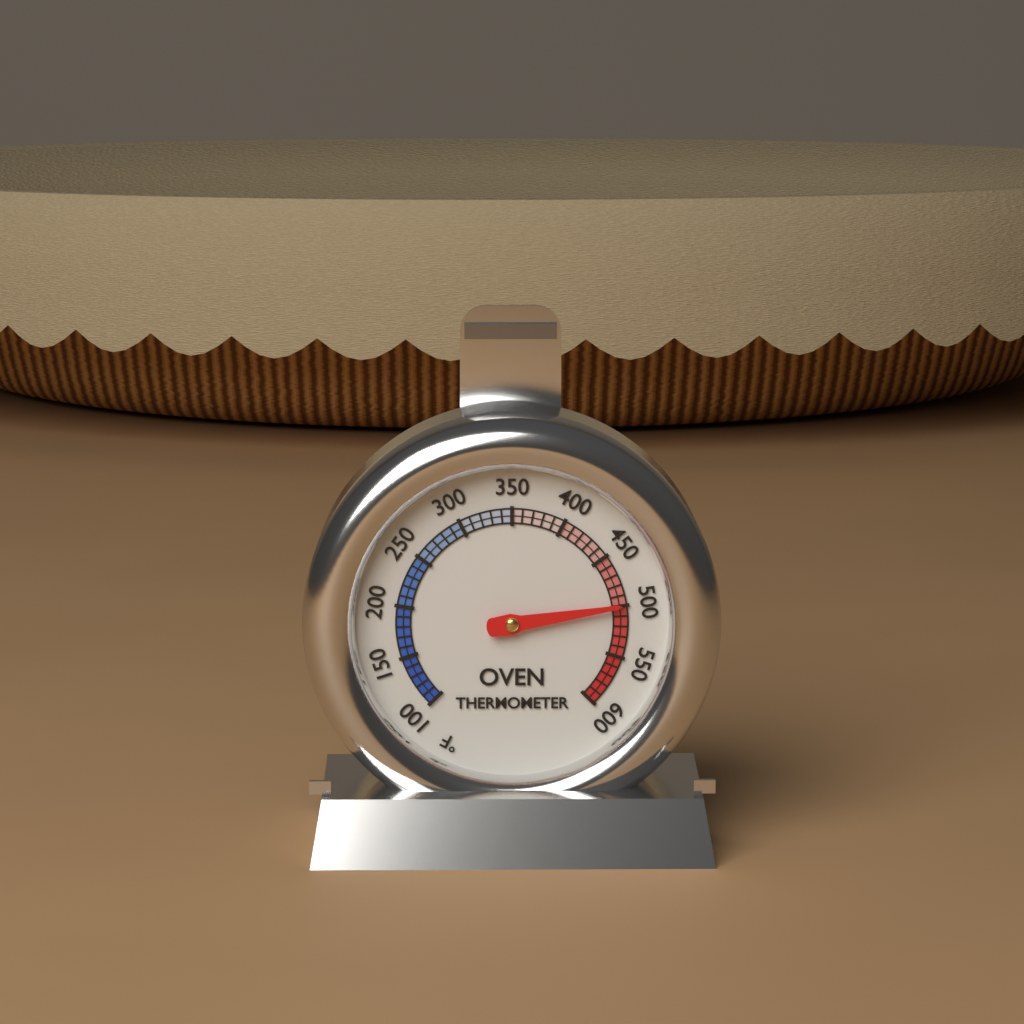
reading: 500 °F
